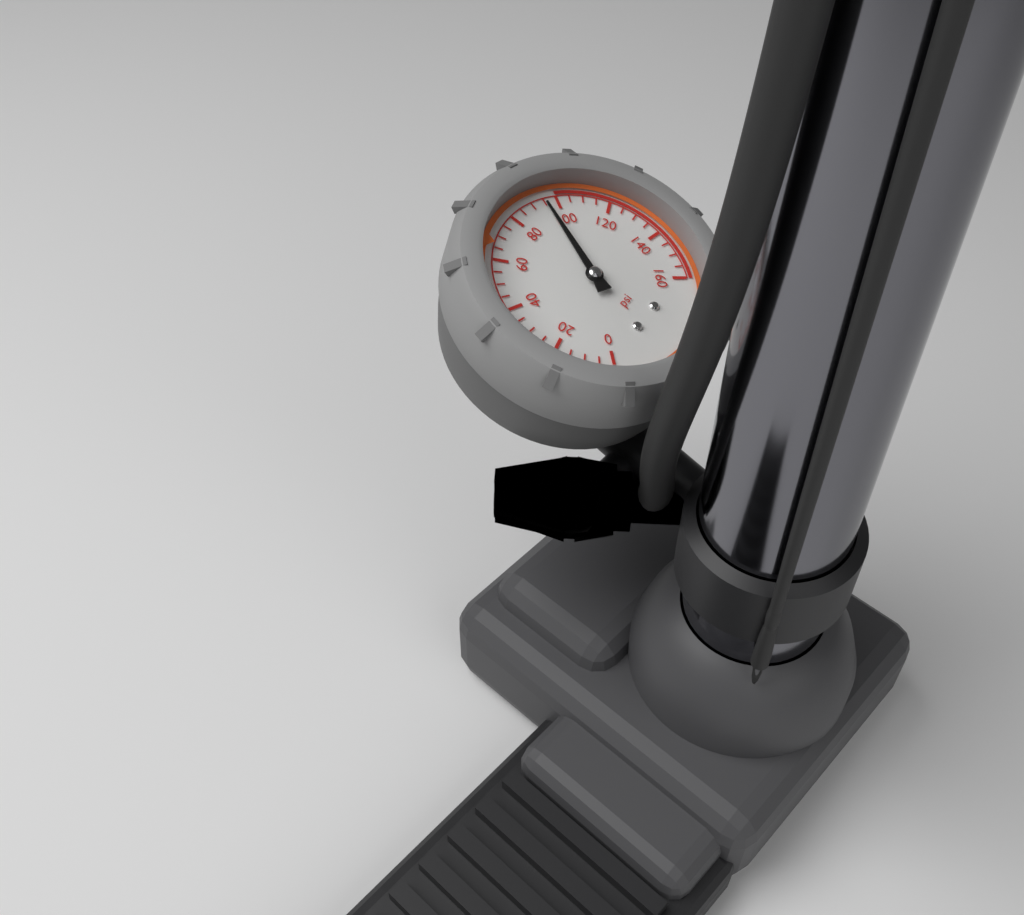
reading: 95 psi
